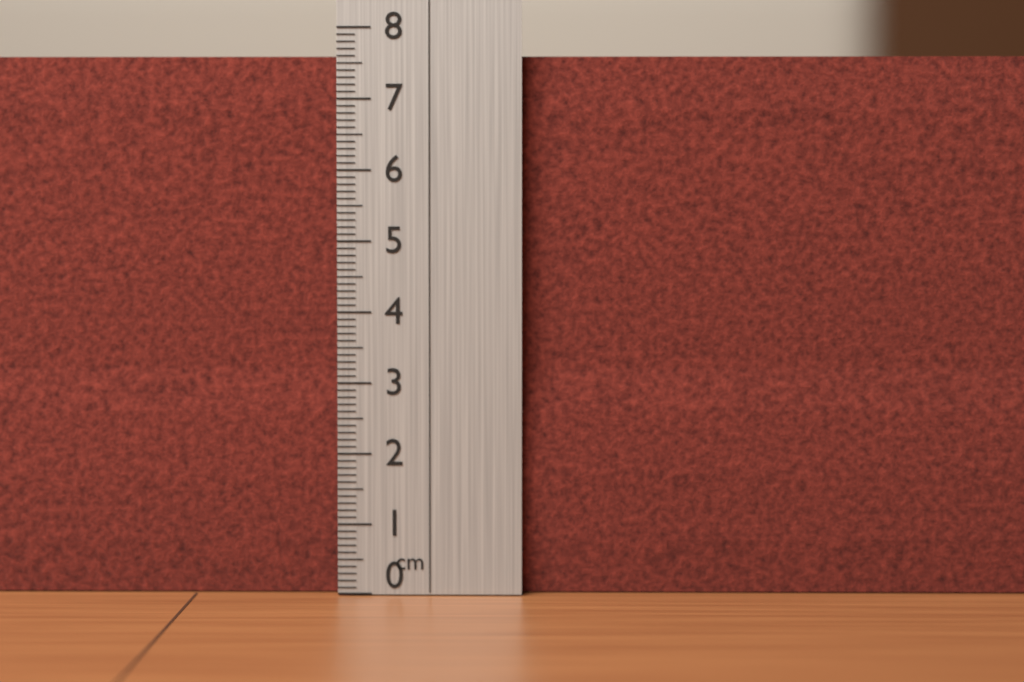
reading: 7.6 cm
